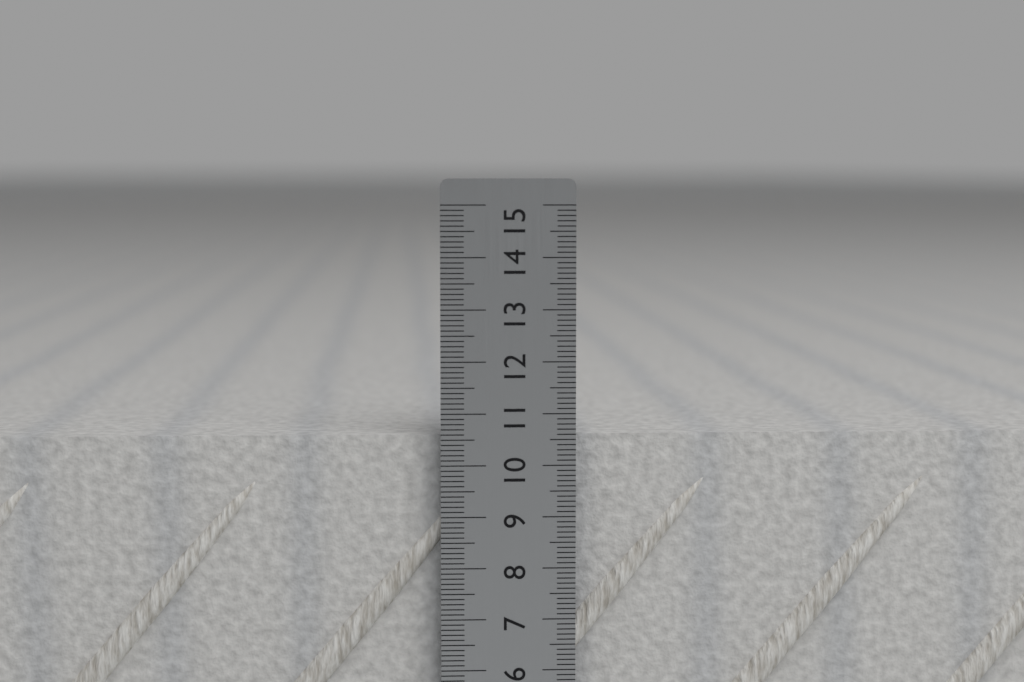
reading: 10.6 cm
